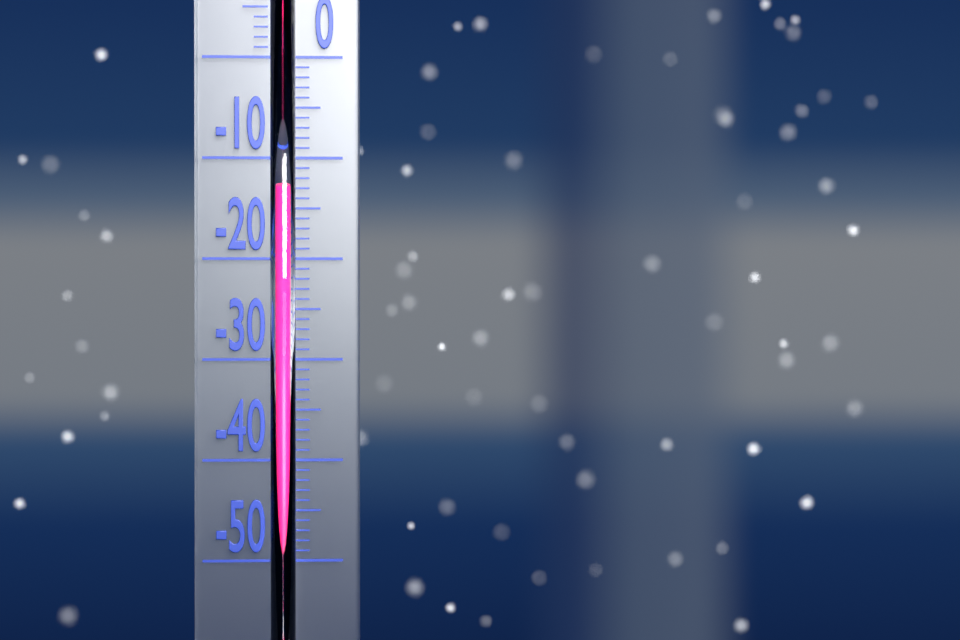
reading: -13 °C
